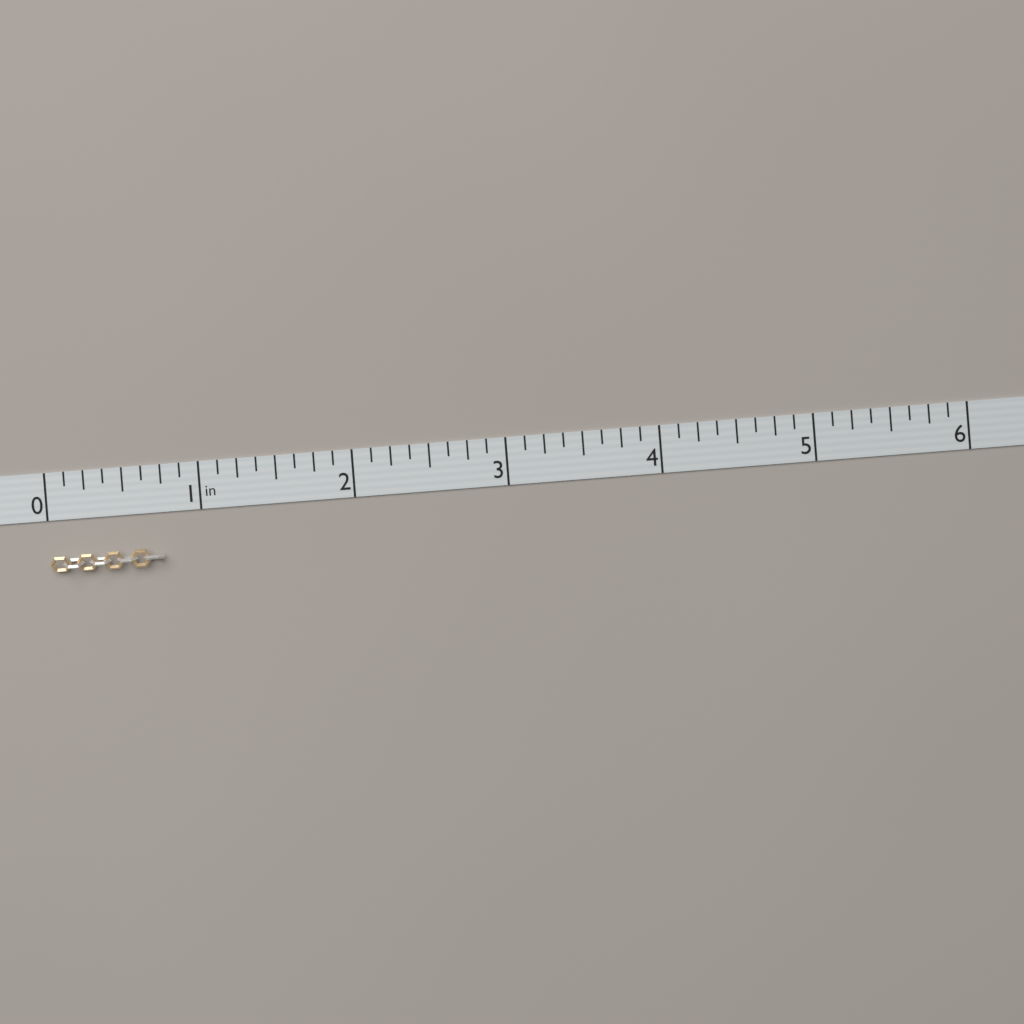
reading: 0.750 in
